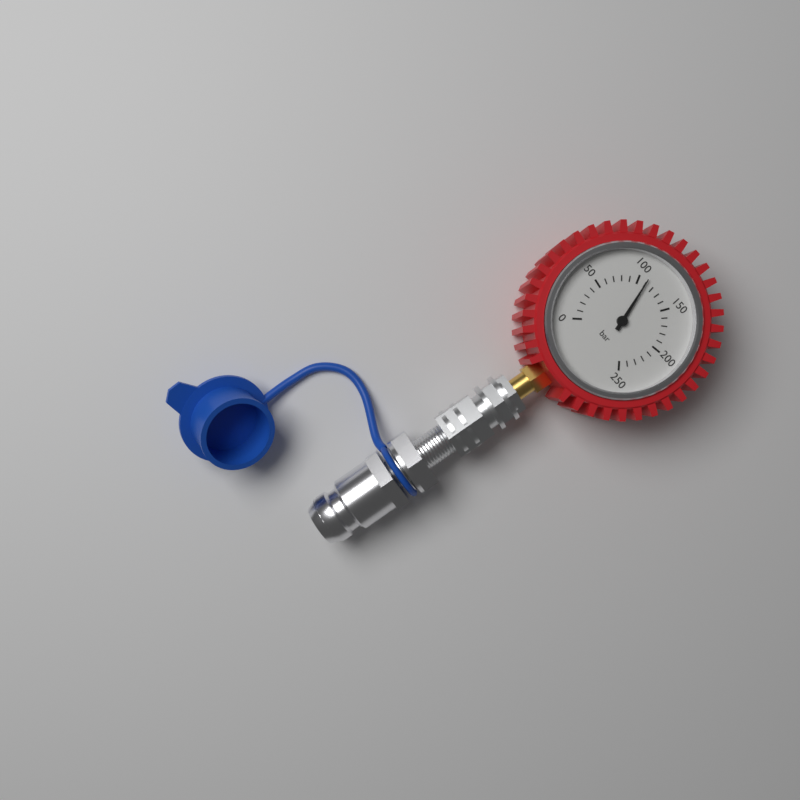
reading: 110 bar
